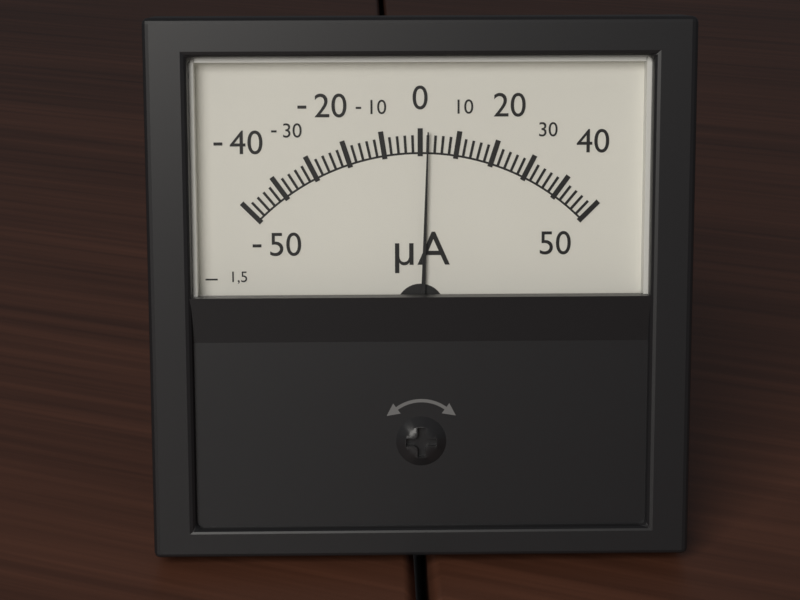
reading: 2 µA
